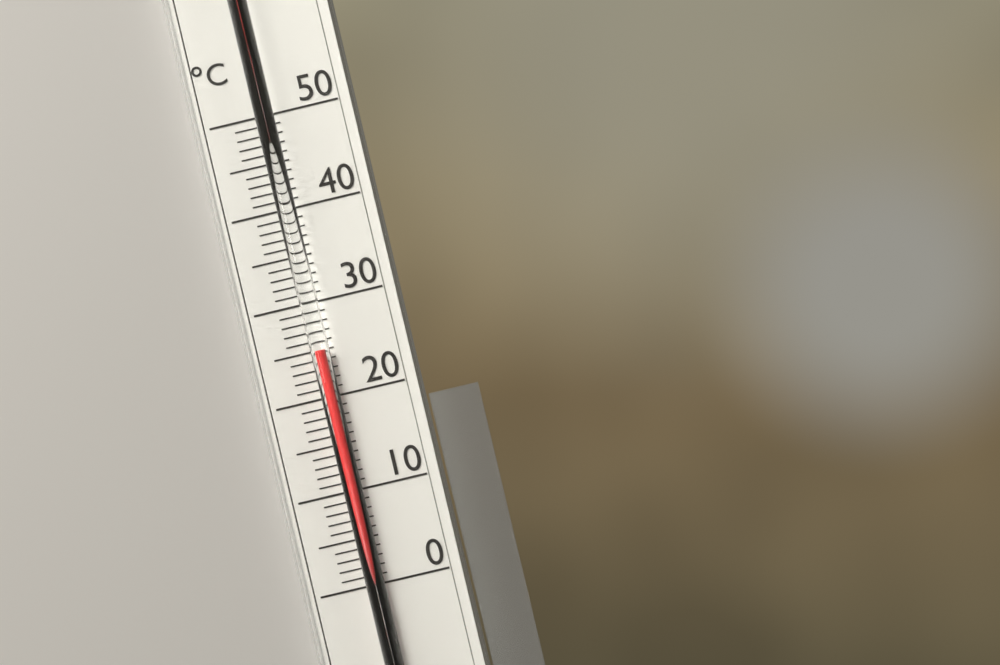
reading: 25 °C
